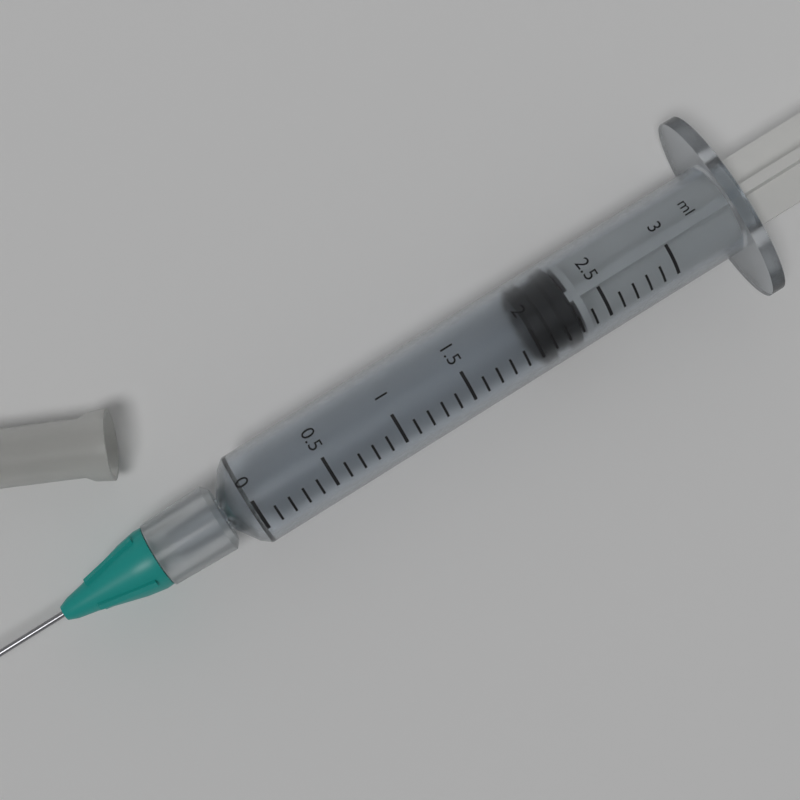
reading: 2.0 ml
